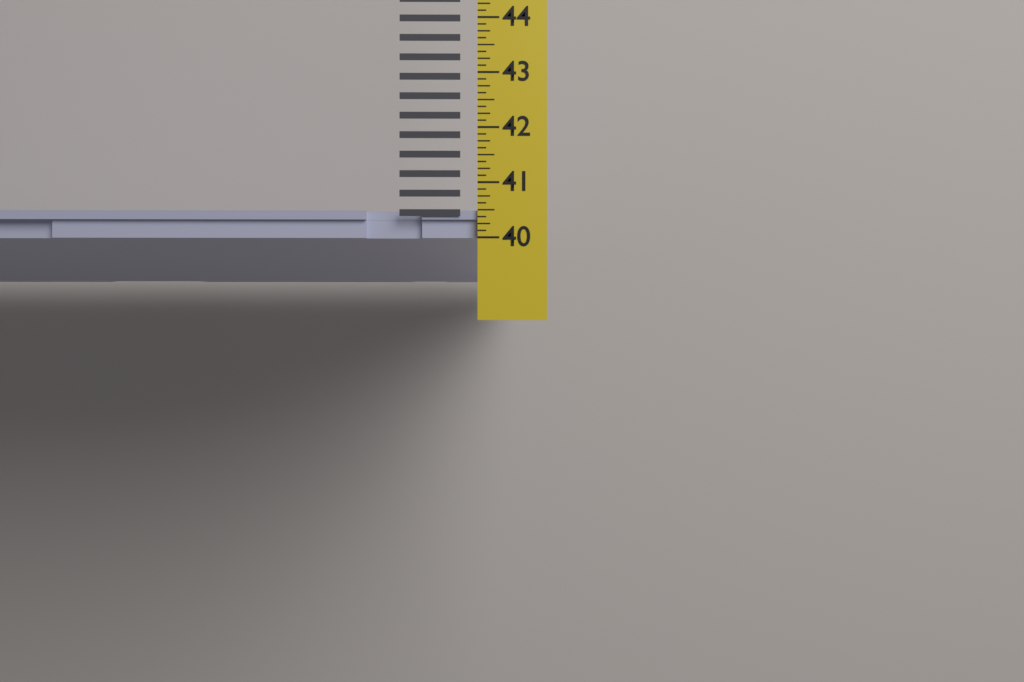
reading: 40.500 in
